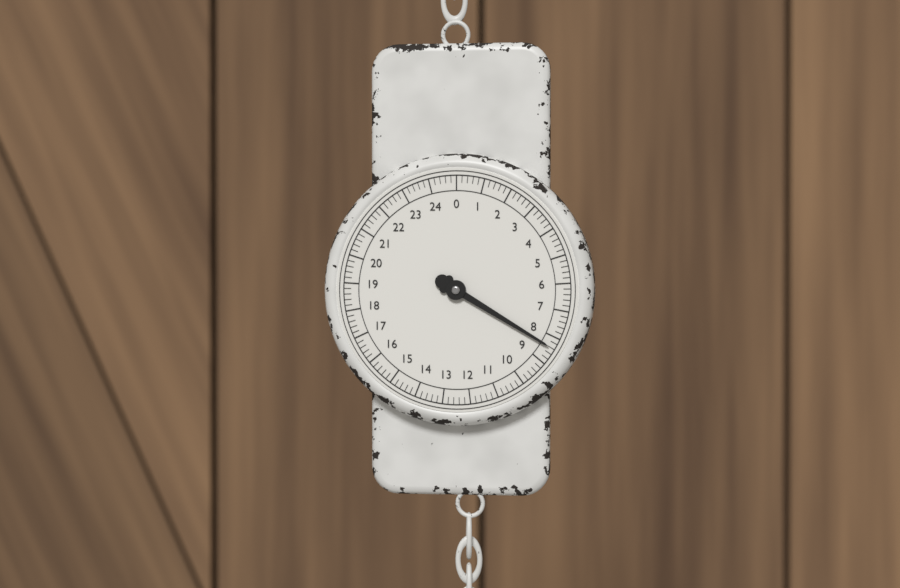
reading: 8.4 (no unit)
